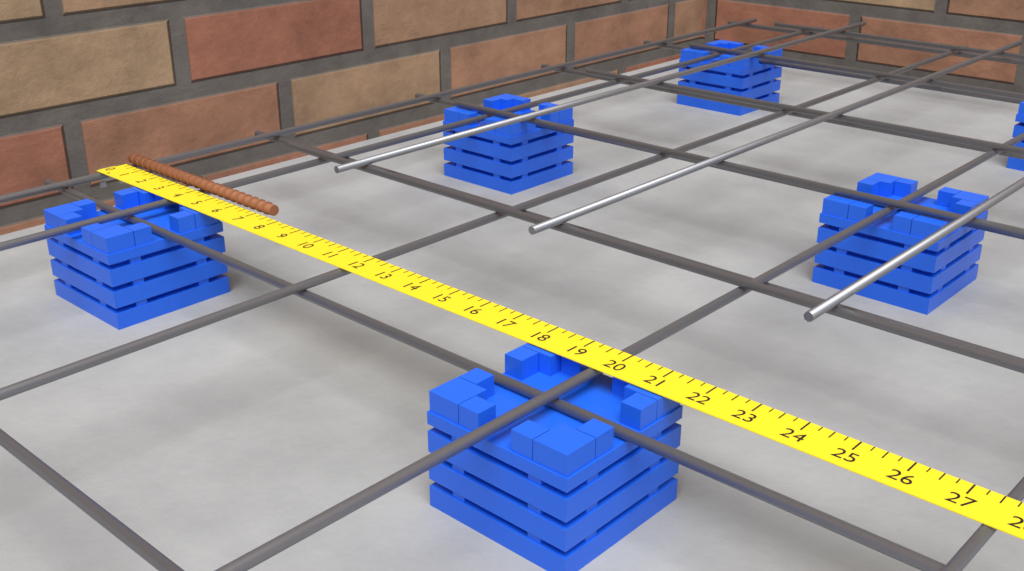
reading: 7.50 in
